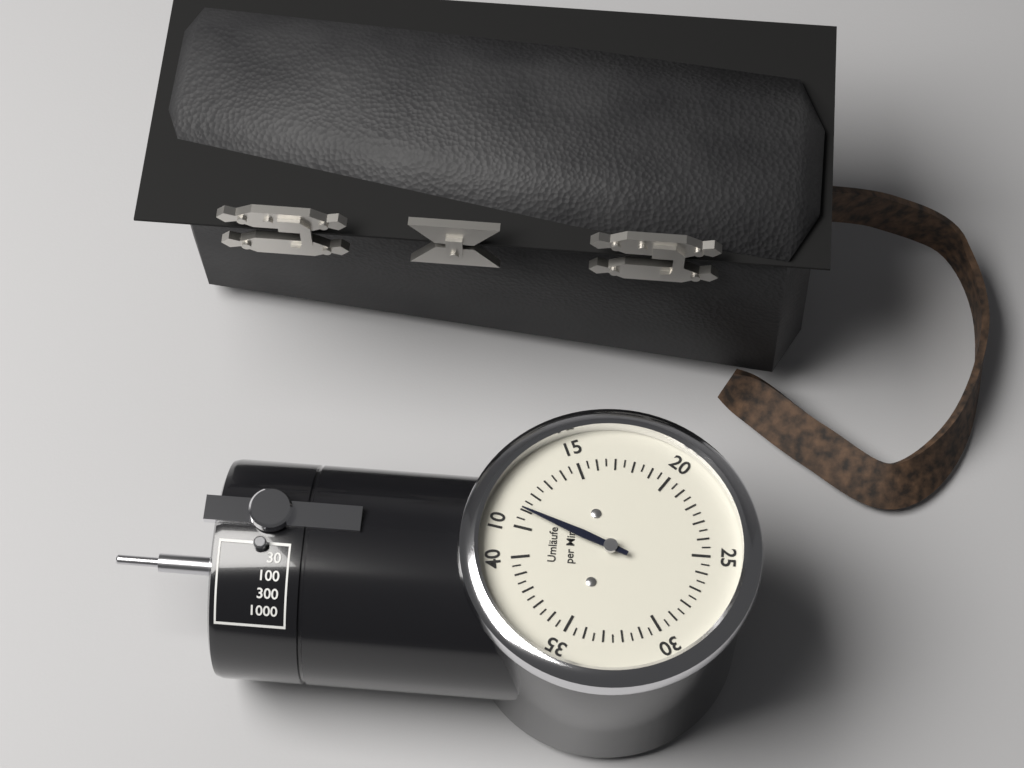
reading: 11.0 Umläufe per Min.
